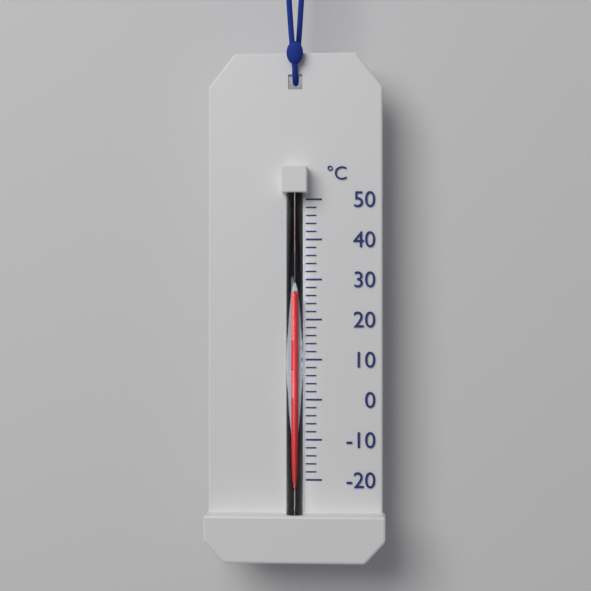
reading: 26 °C
